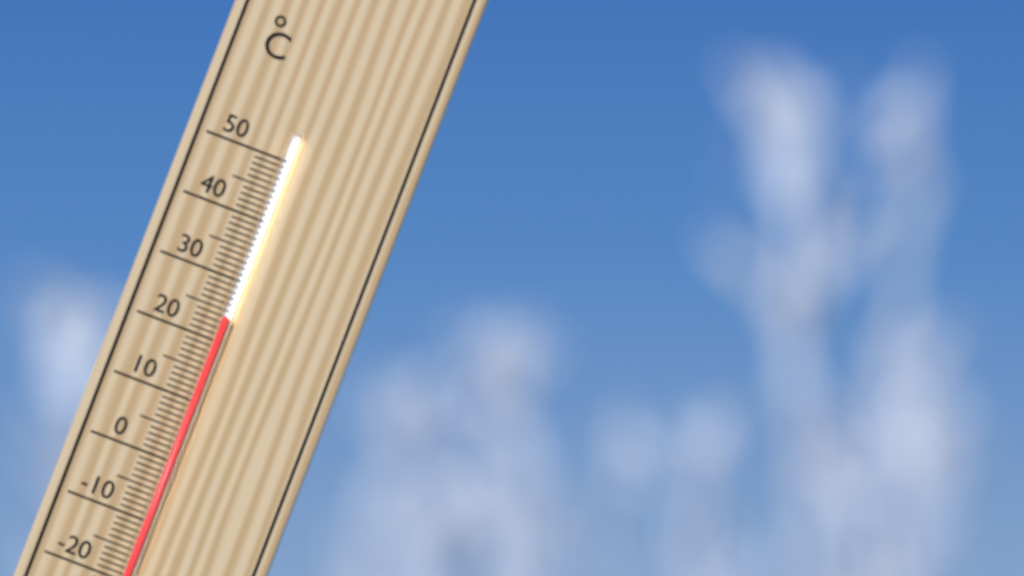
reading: 24 °C
